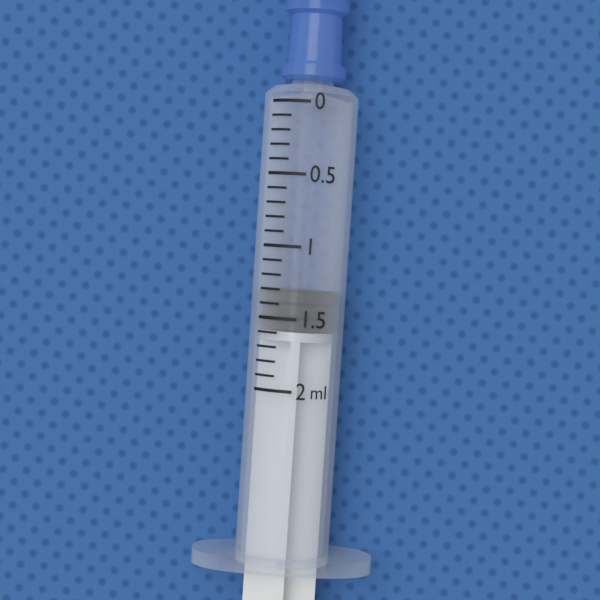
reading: 1.3 ml
